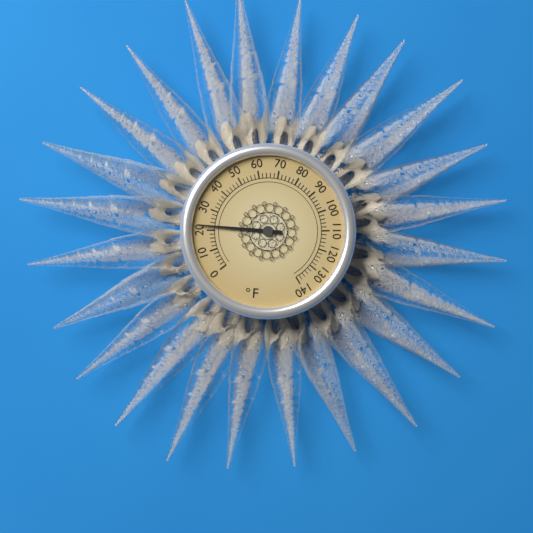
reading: 22 °F
